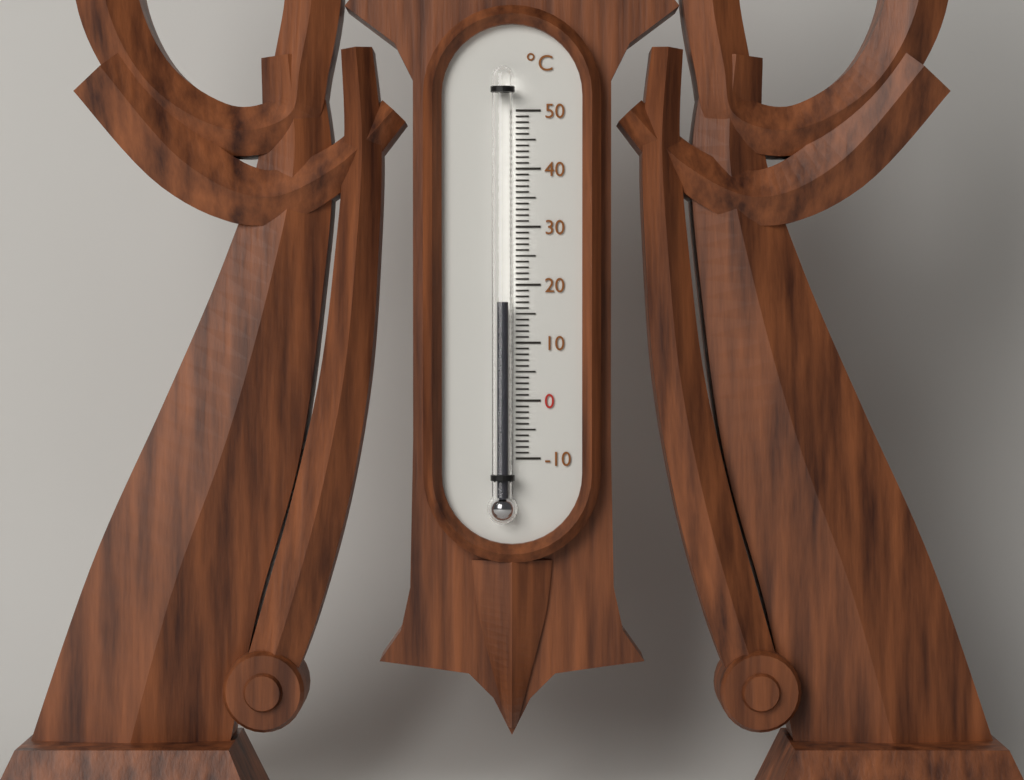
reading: 17 °C
